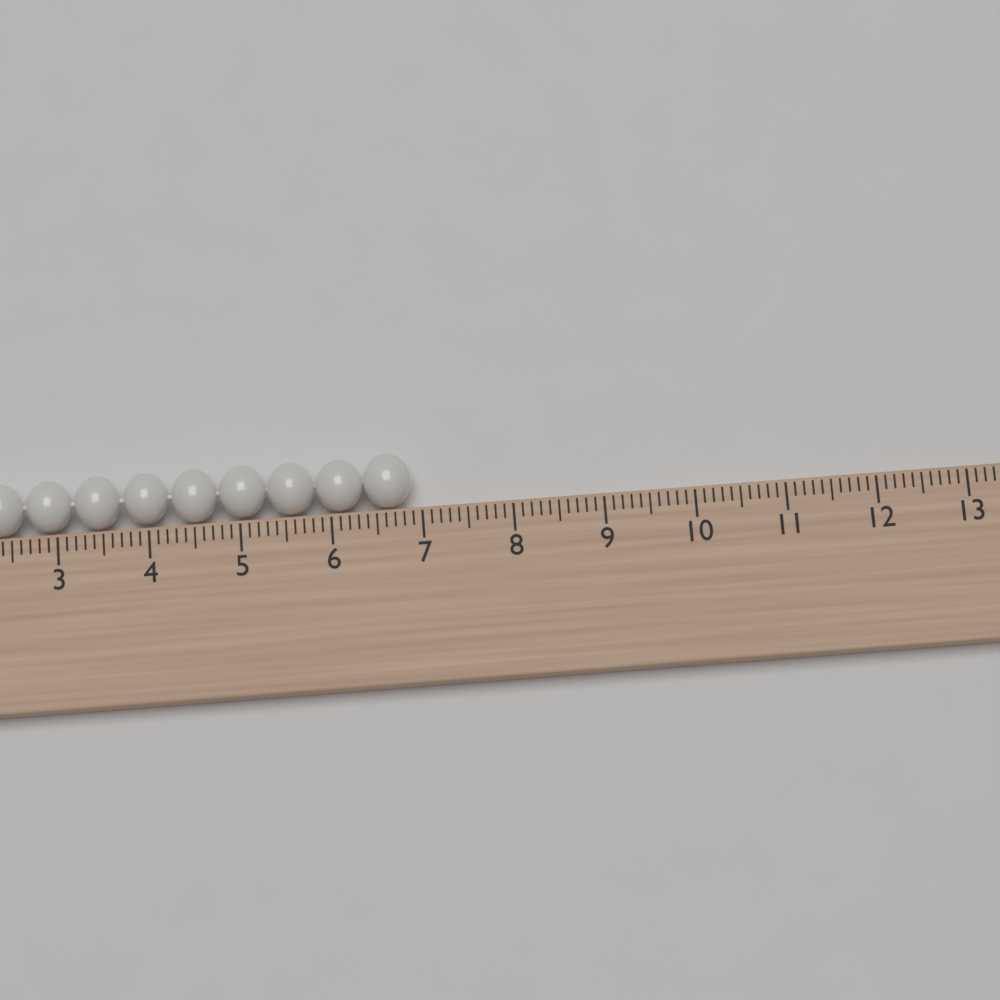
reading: 6.9 cm
